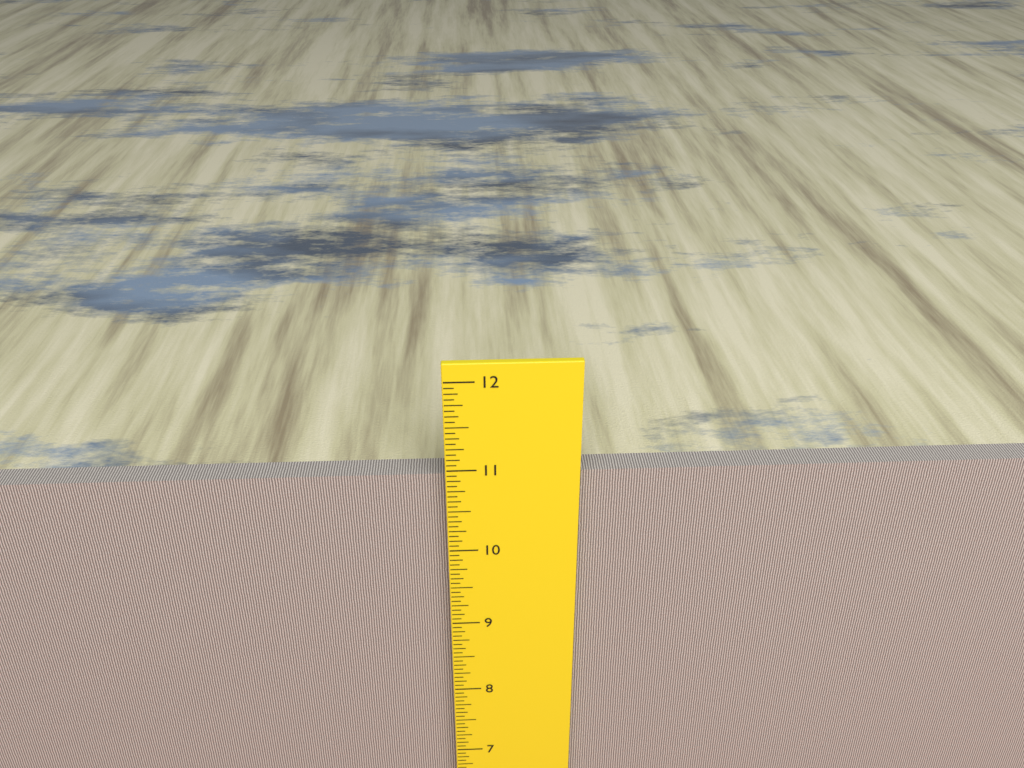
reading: 10.8750 inch
